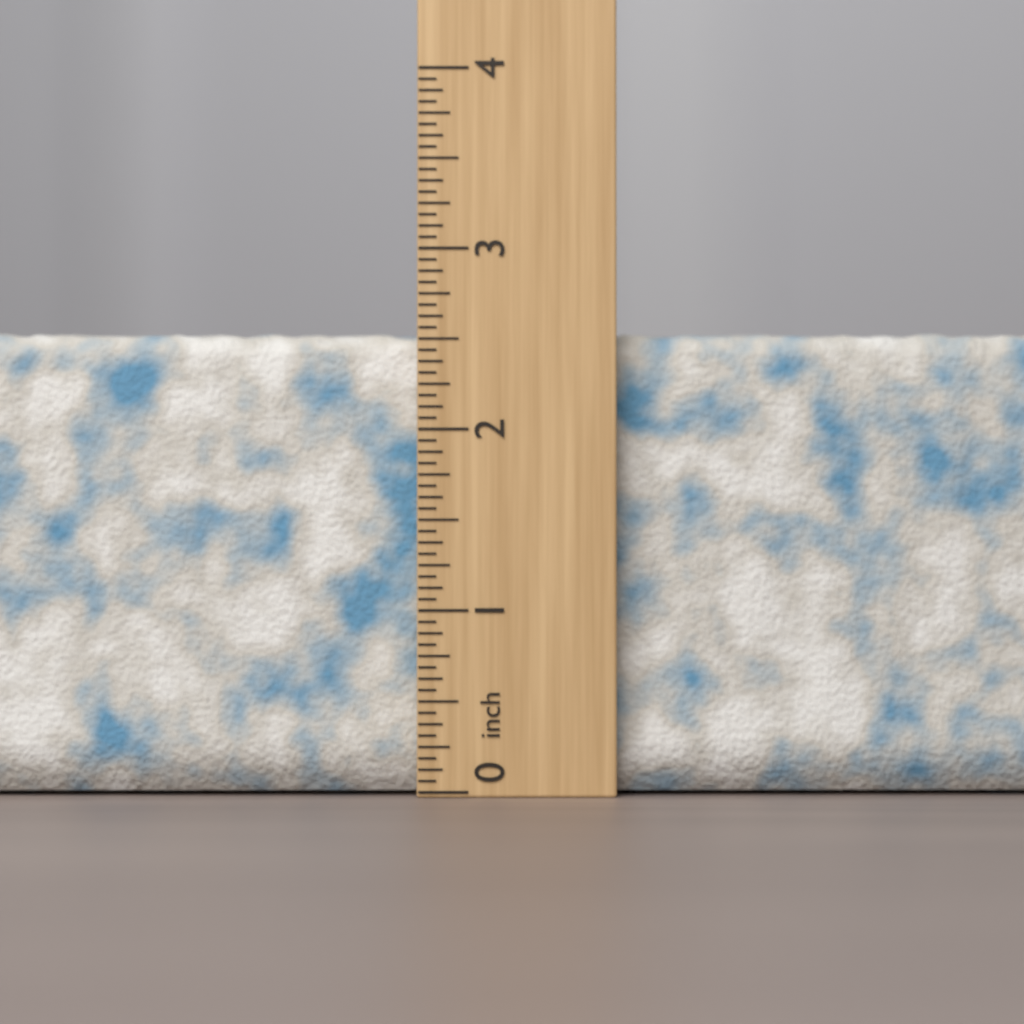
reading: 2.5625 inch
